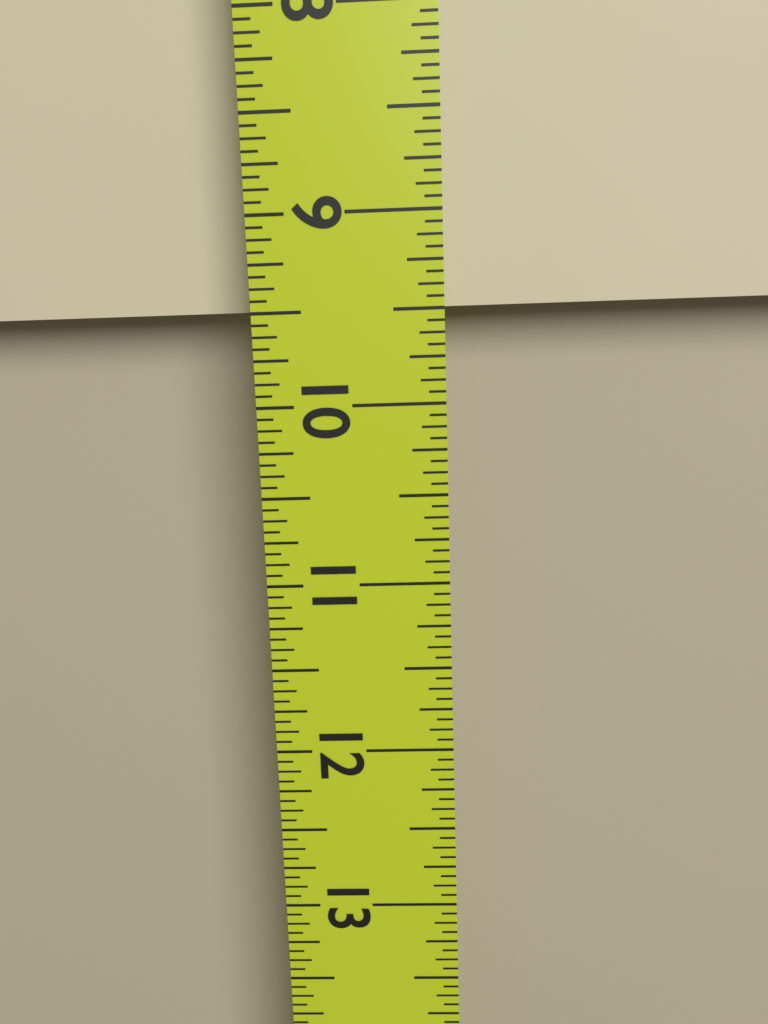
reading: 9.5000 in
